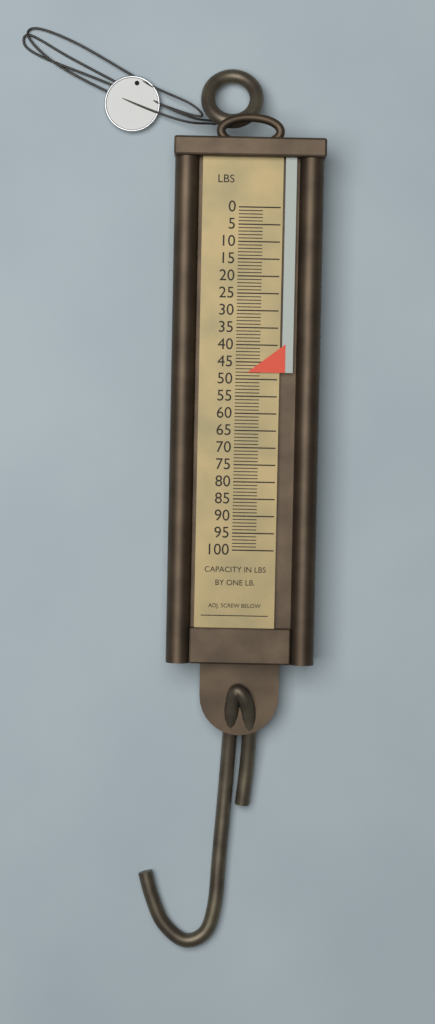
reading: 48 lb
